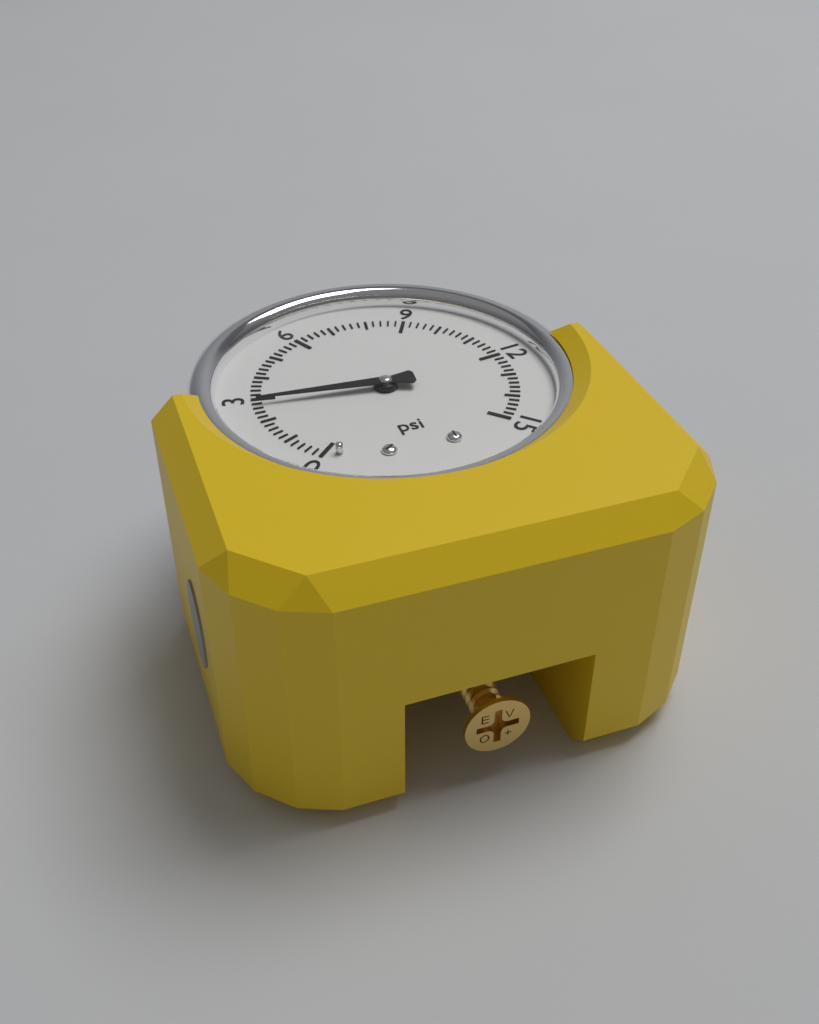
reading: 2.8 psi
